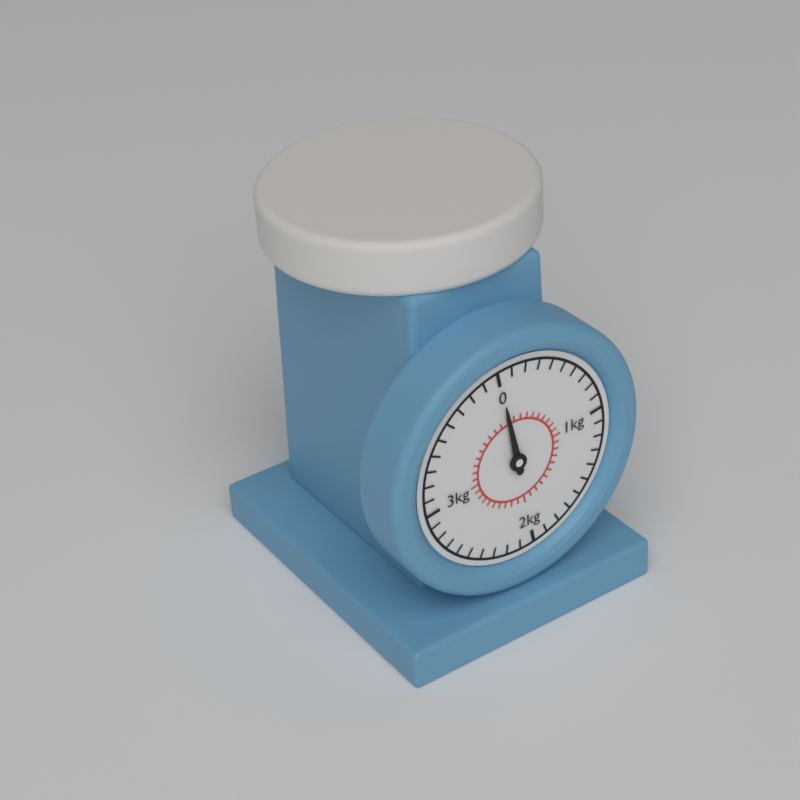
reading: 0.0 kg
